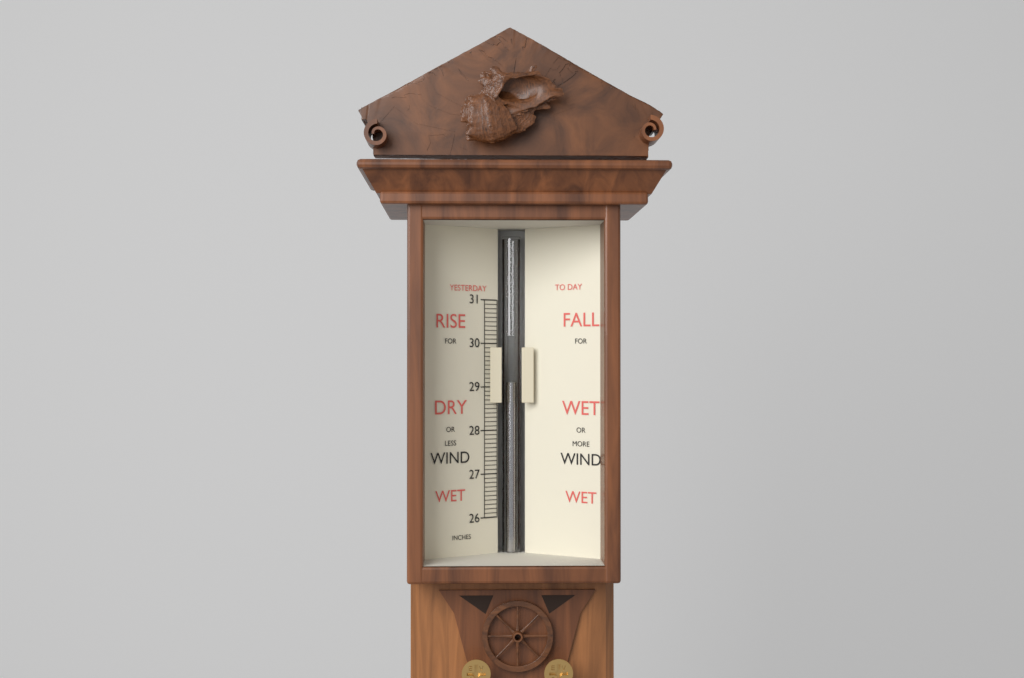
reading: 29.1 in
